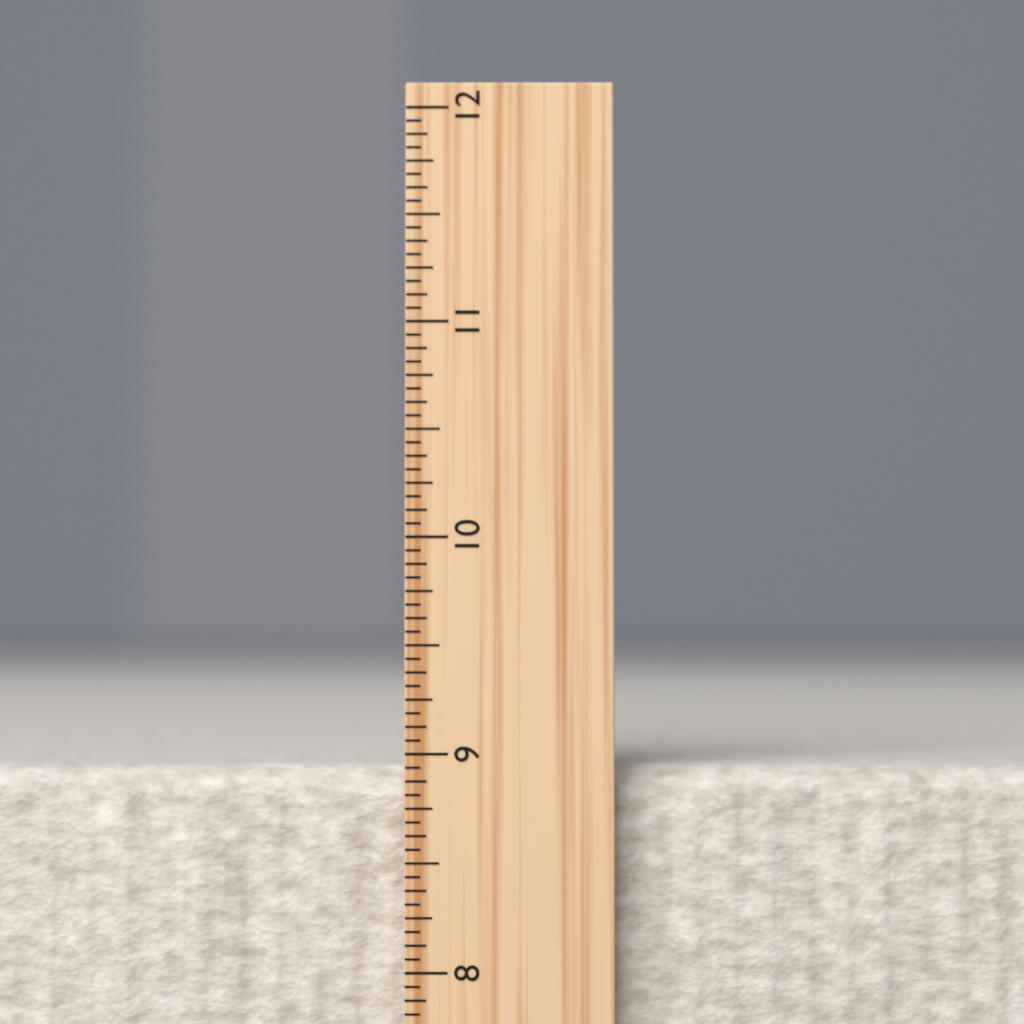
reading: 8.9375 inch
